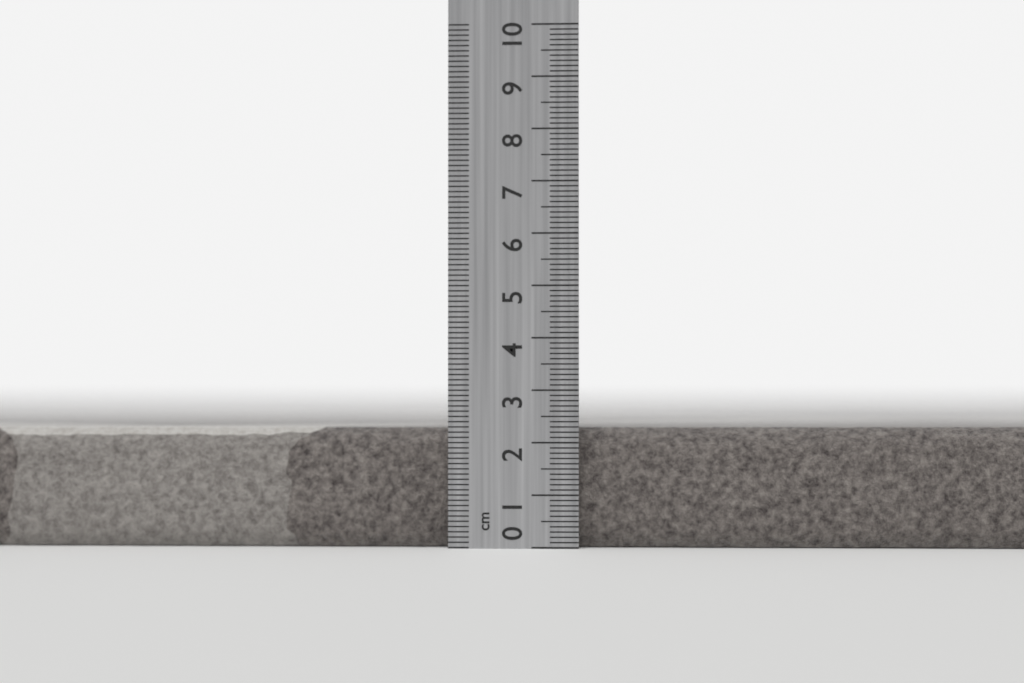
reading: 2.3 cm
